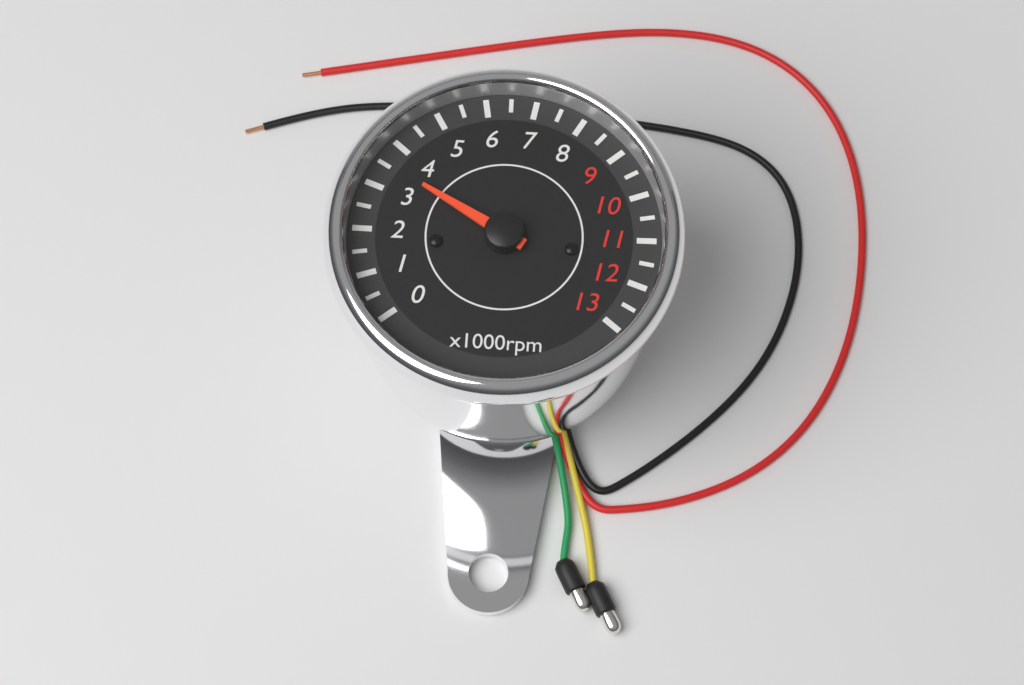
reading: 3500 rpm
